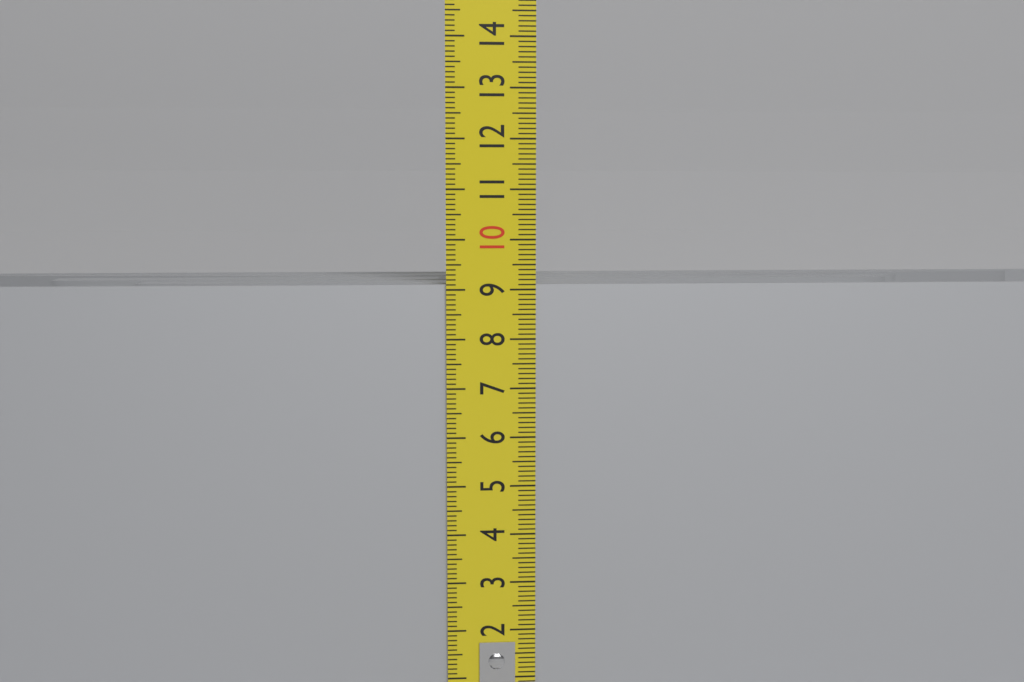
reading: 9.1 cm
